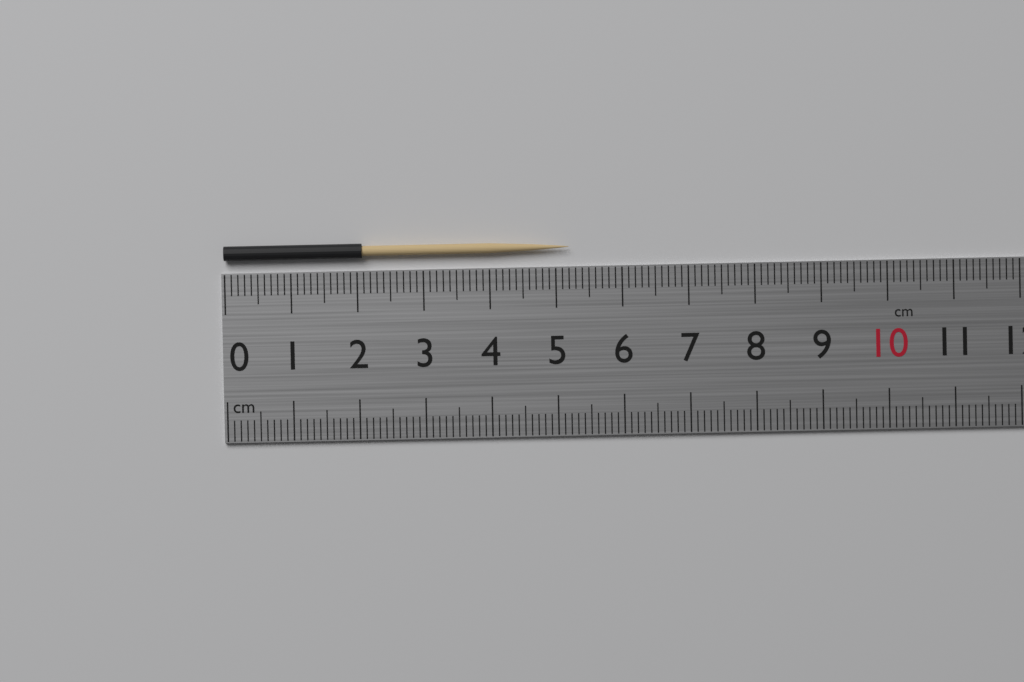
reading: 5.2 cm
